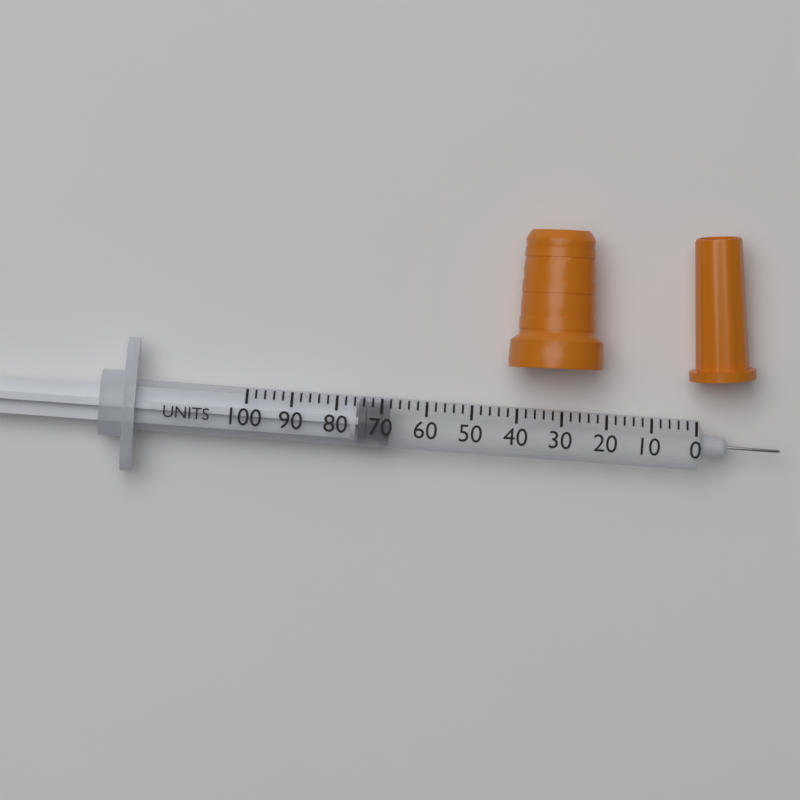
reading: 68 units
